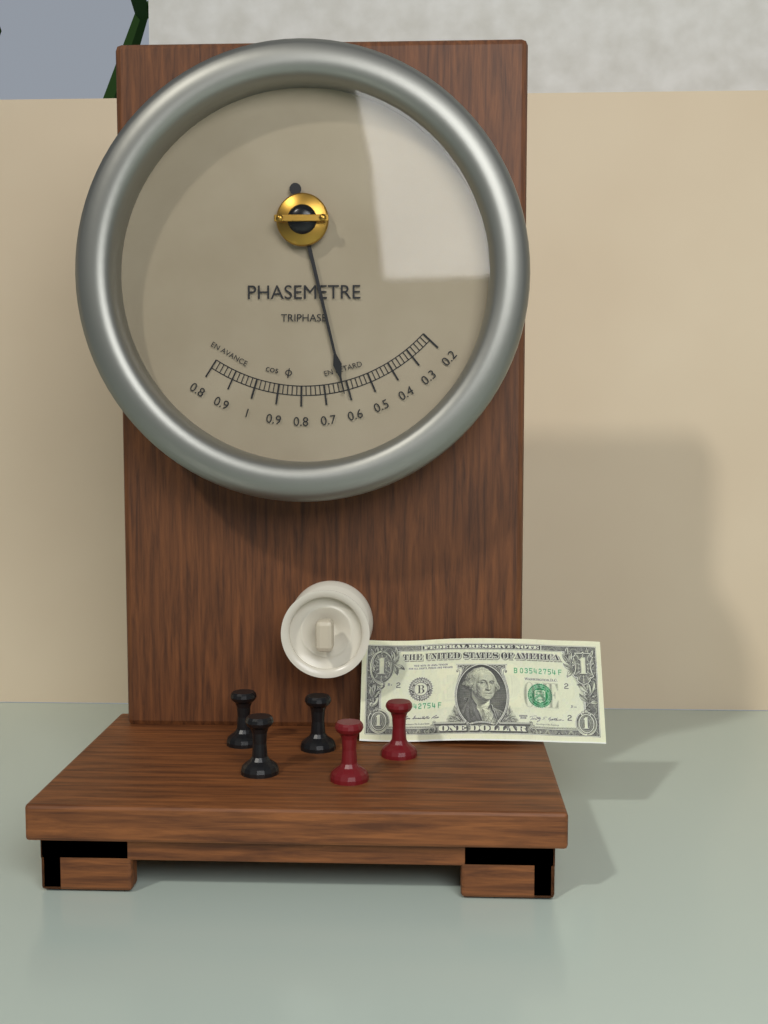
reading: 0.62 cos φ
